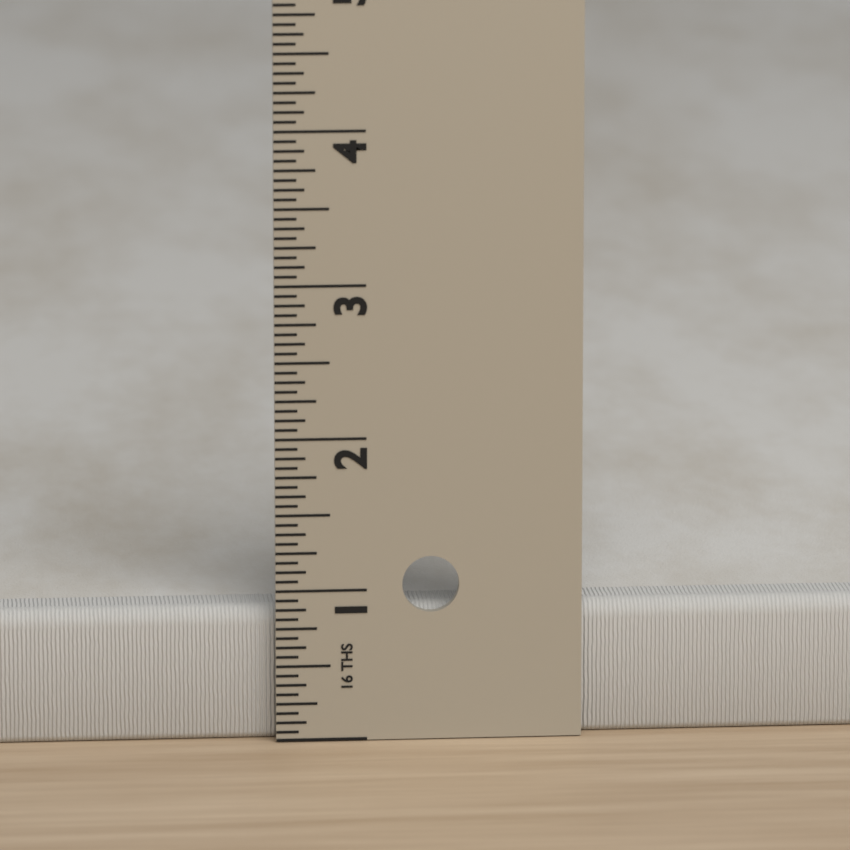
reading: 0.8750 in
